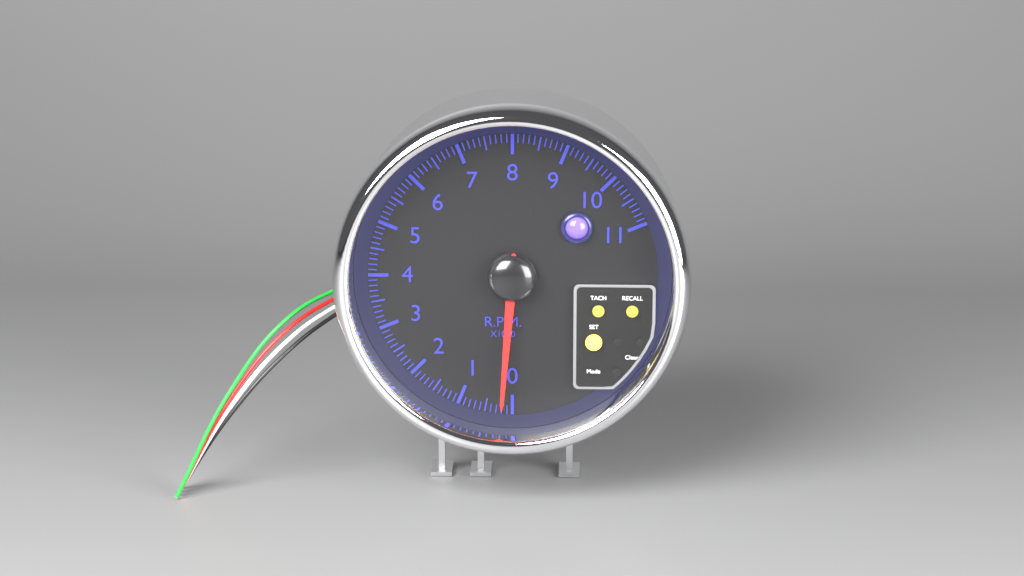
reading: 0.2 rpm x1000
